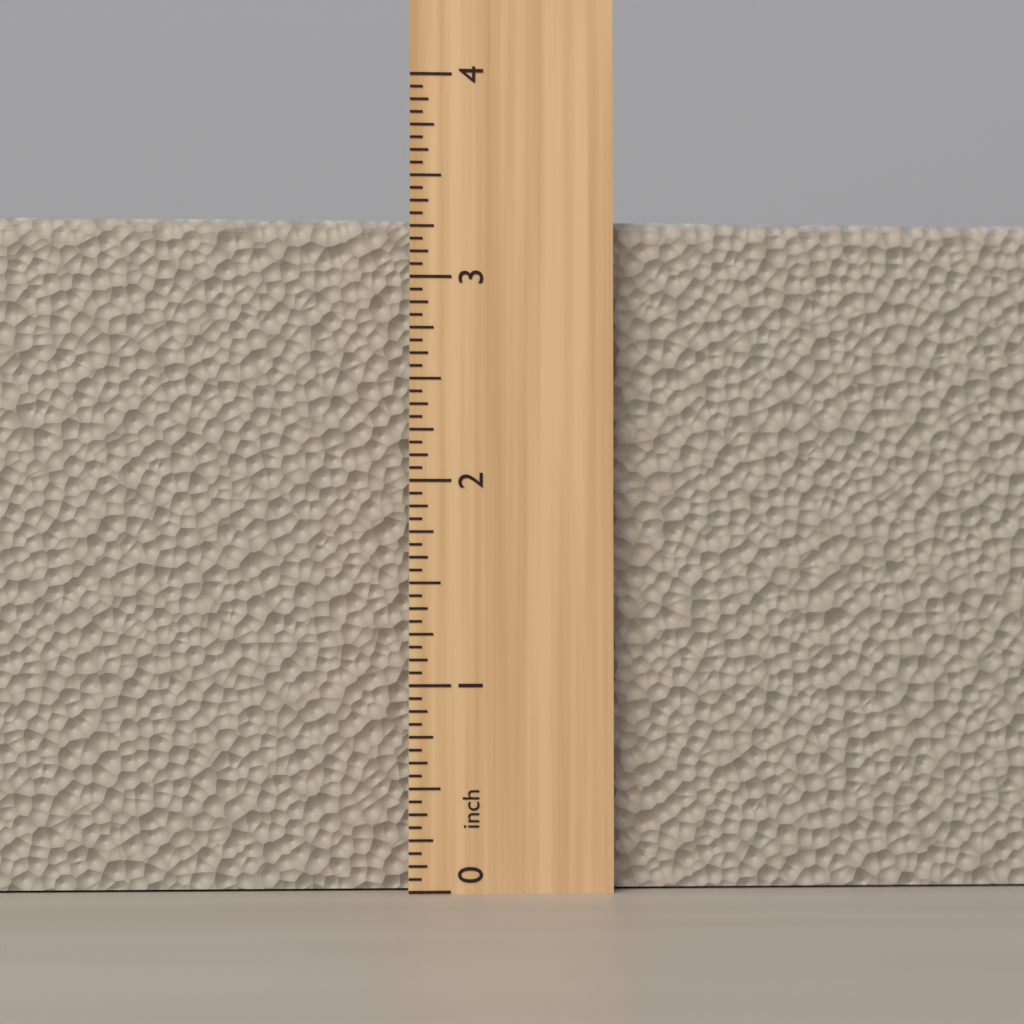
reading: 3.3125 inch
